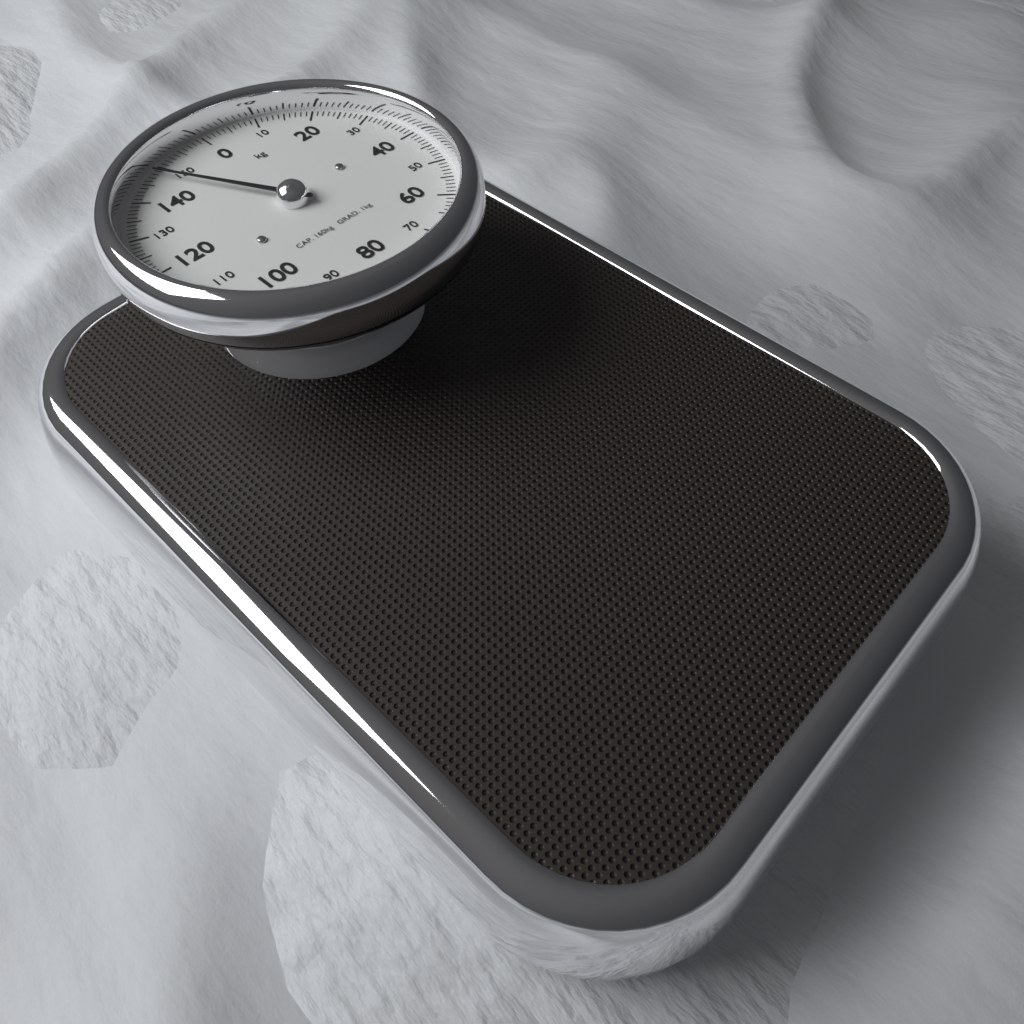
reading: 148 kg
